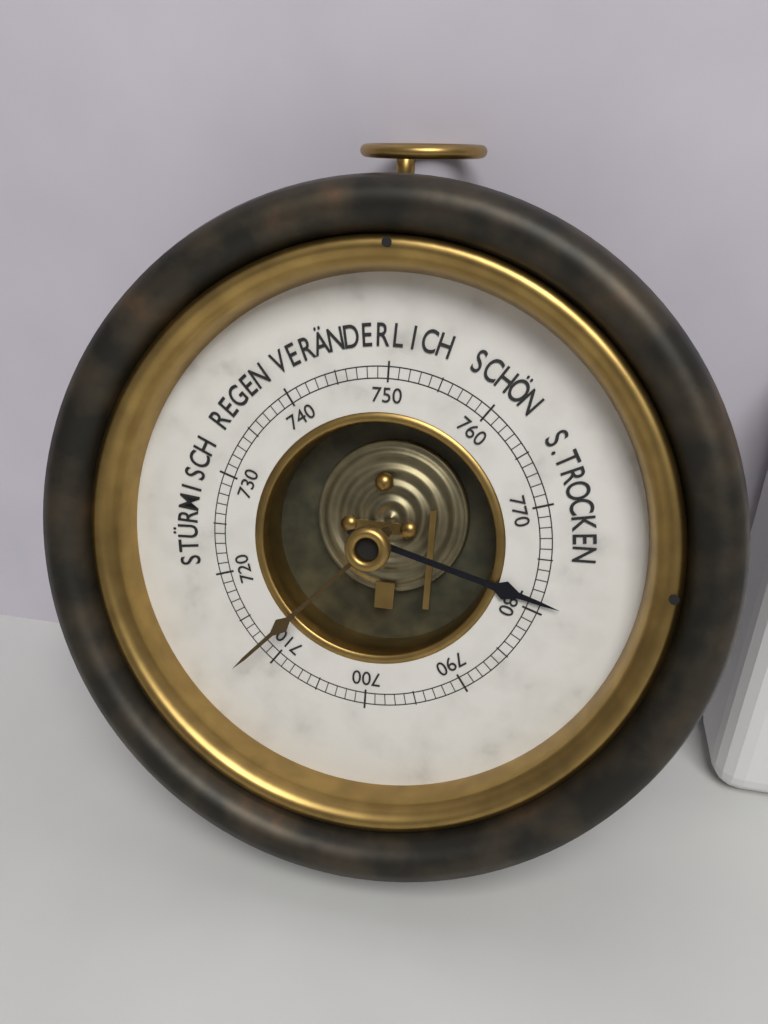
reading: 779 mmHg
